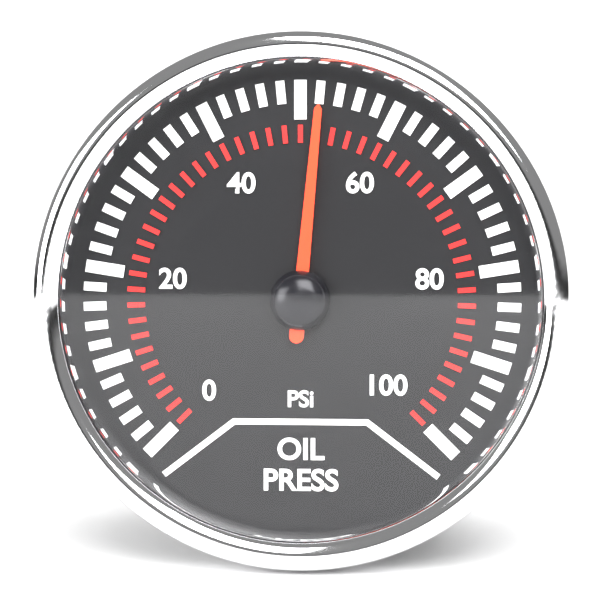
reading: 52 psi
